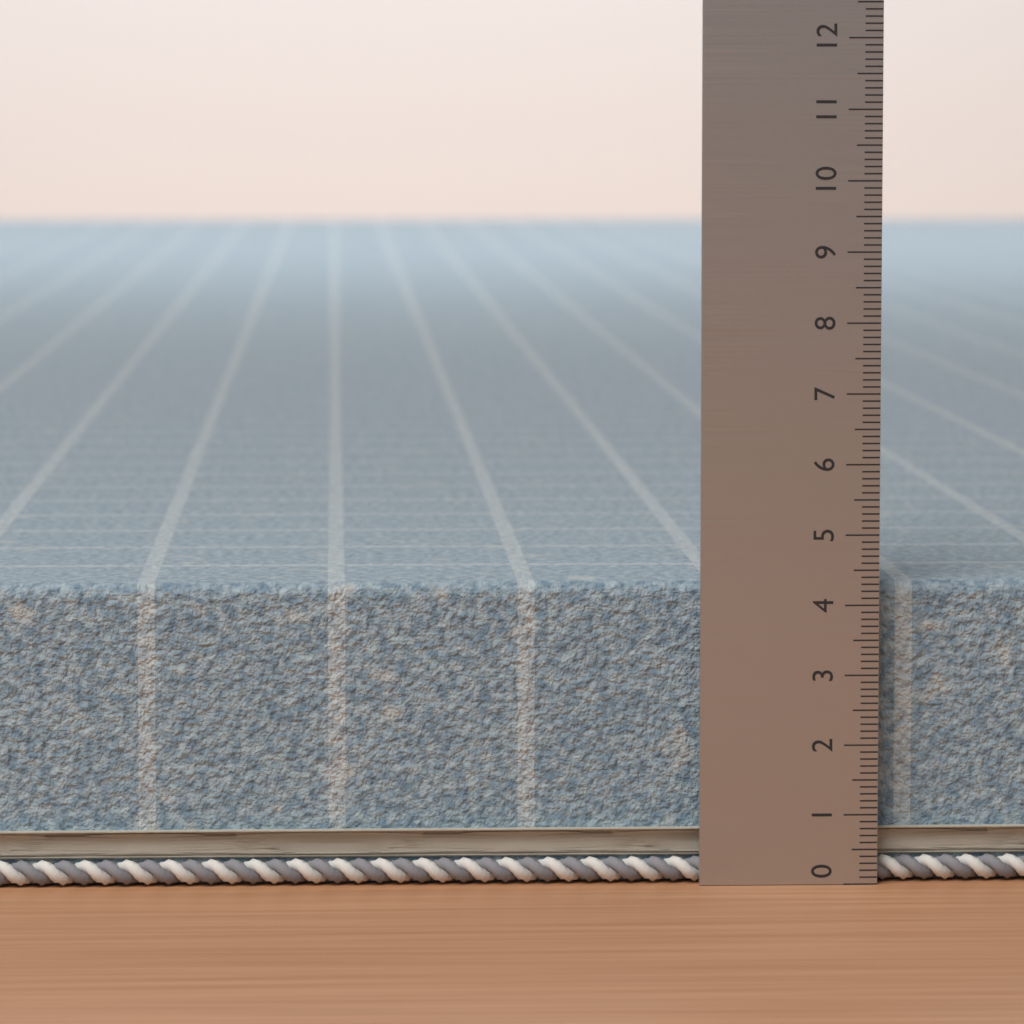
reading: 4.3 (no unit)
